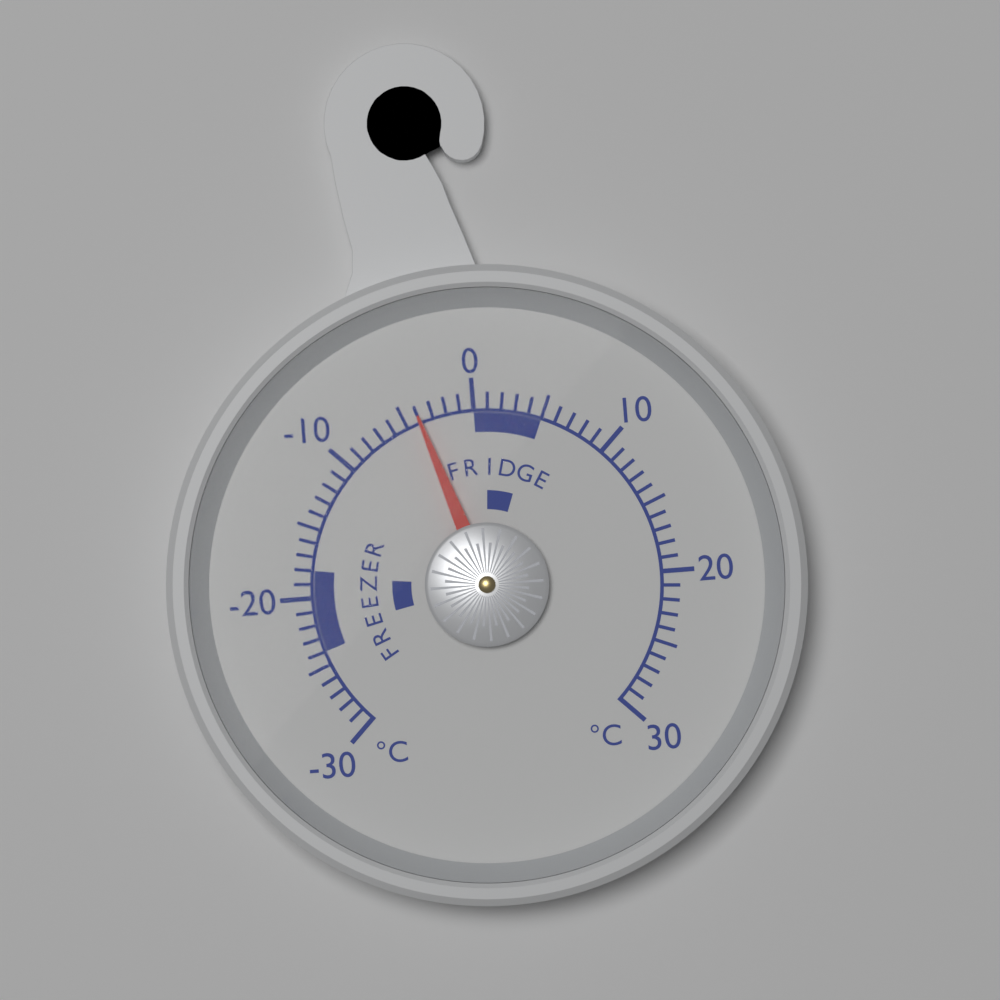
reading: -4 °C
